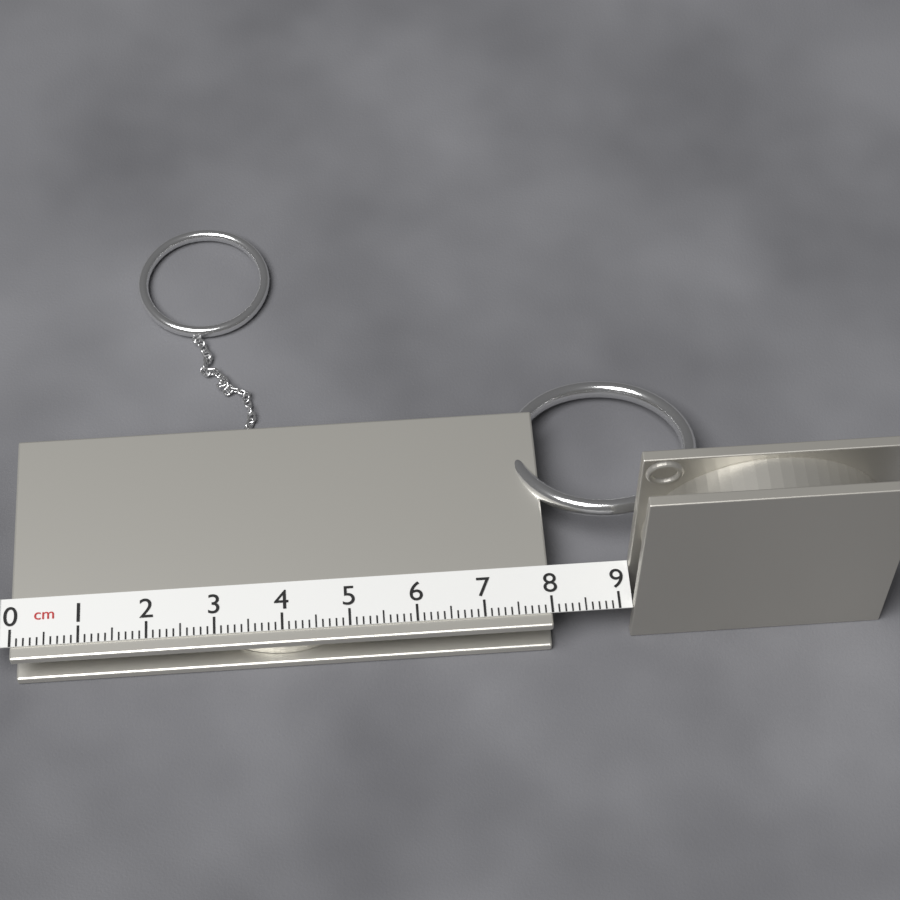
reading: 8.0 cm
